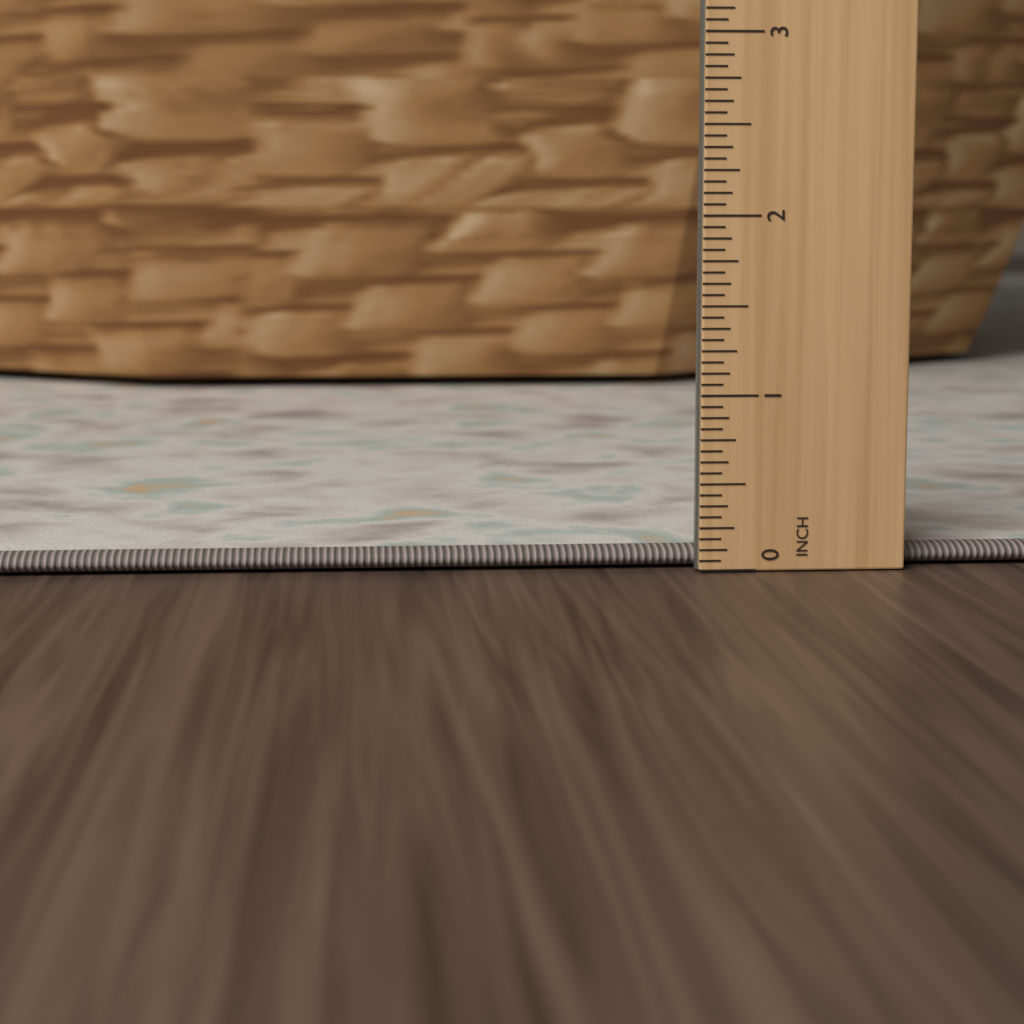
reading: 0.1250 inch
